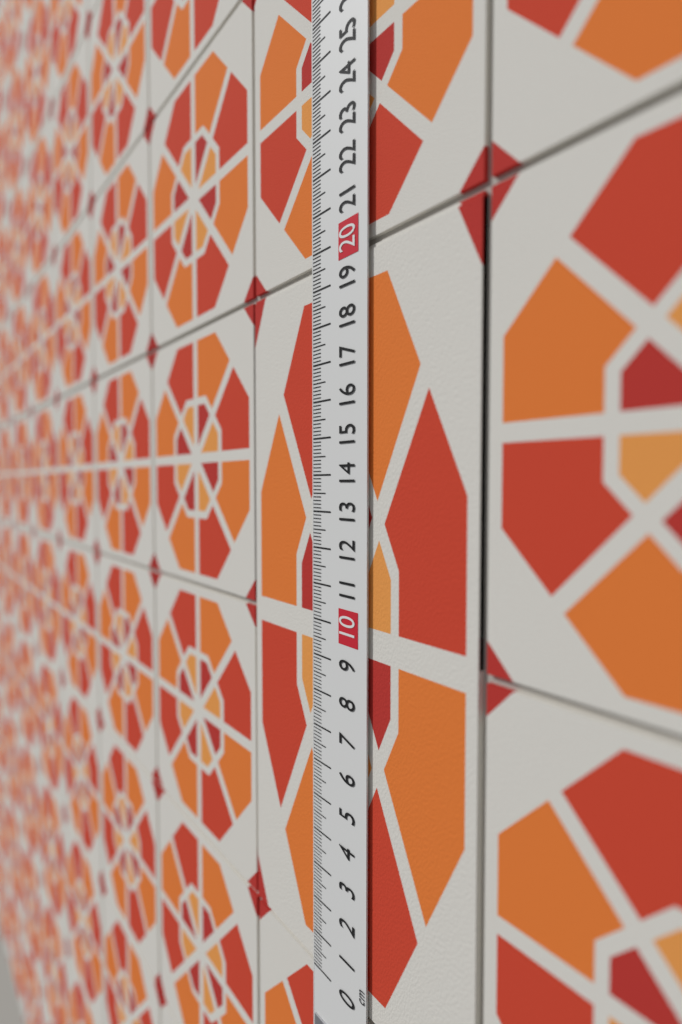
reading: 19.5 cm
